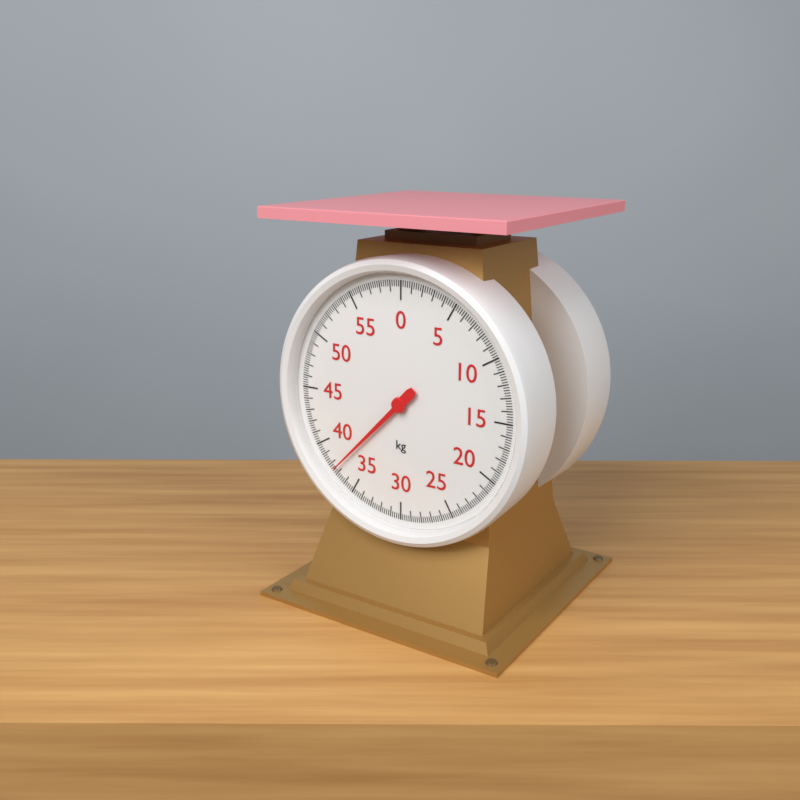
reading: 37.4 kg
